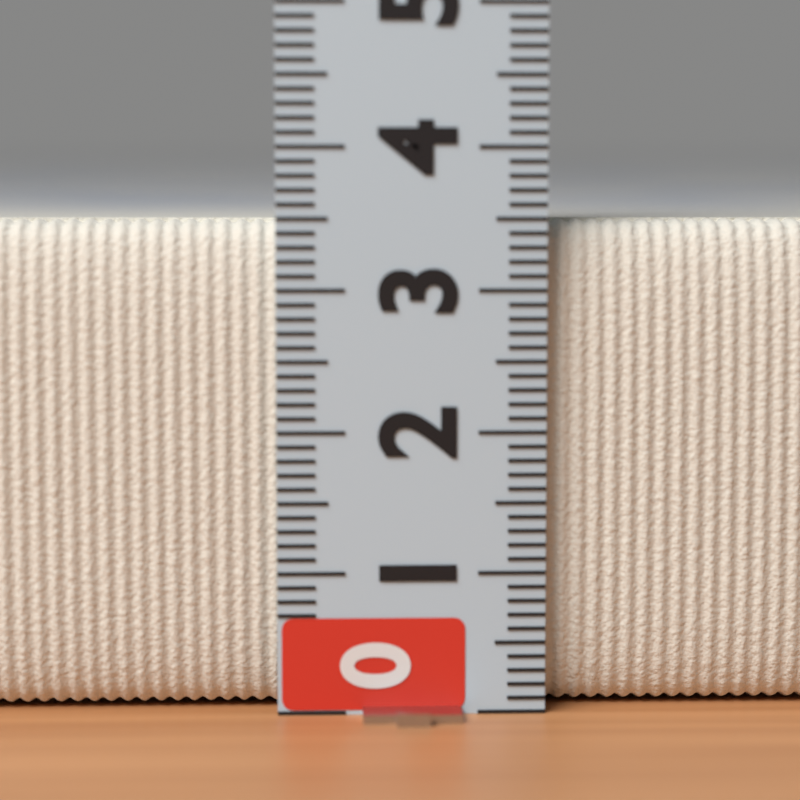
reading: 3.5 (no unit)
